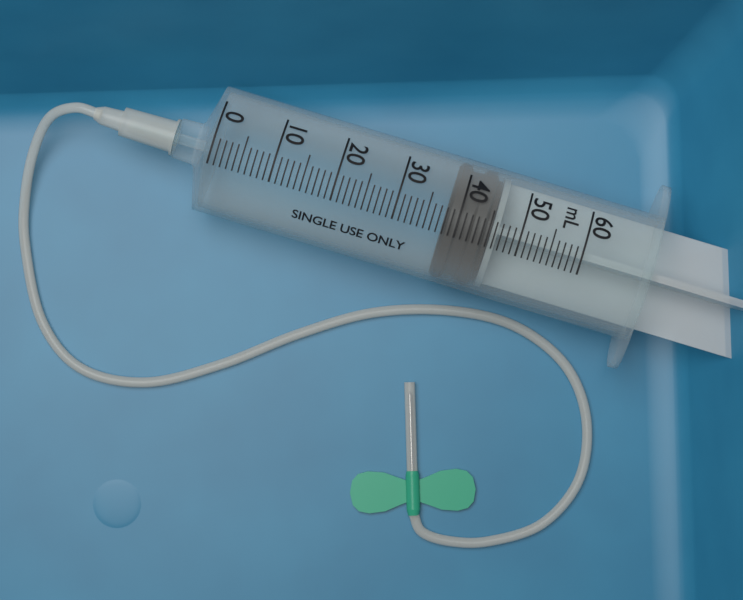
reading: 38 mL
